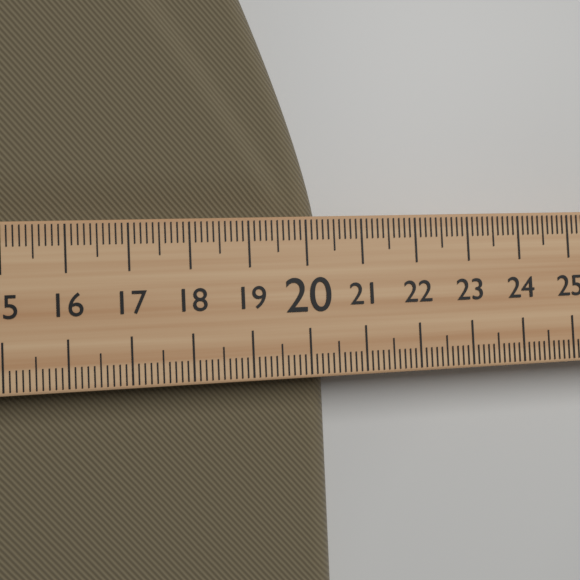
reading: 20.4 (no unit)
